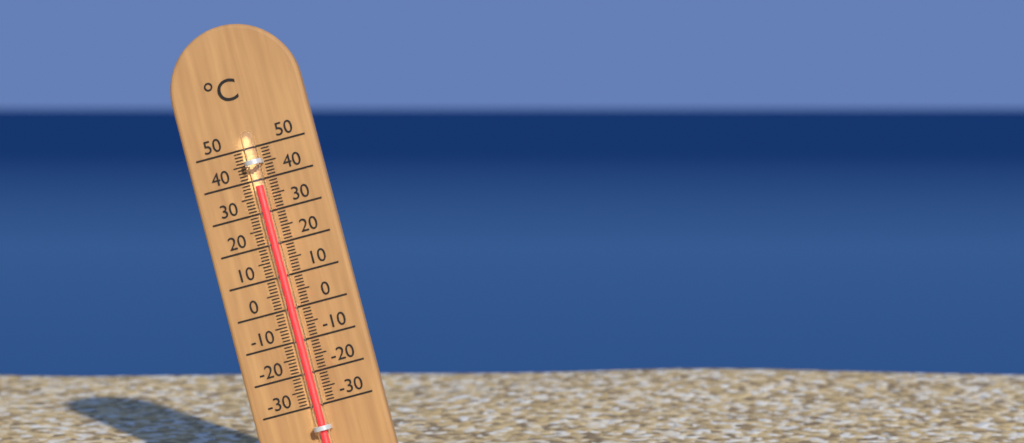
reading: 38 °C
